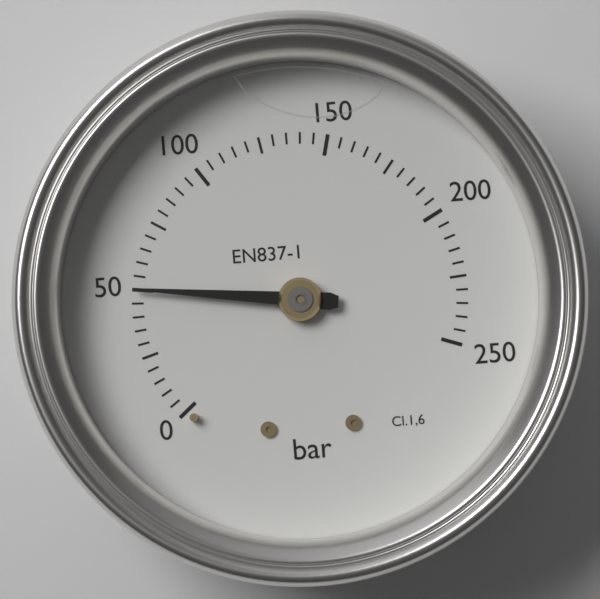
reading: 50 bar
